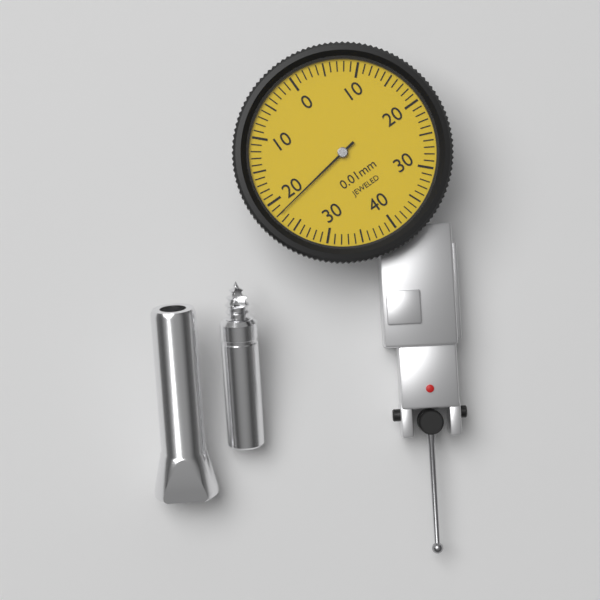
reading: 0.22 mm
